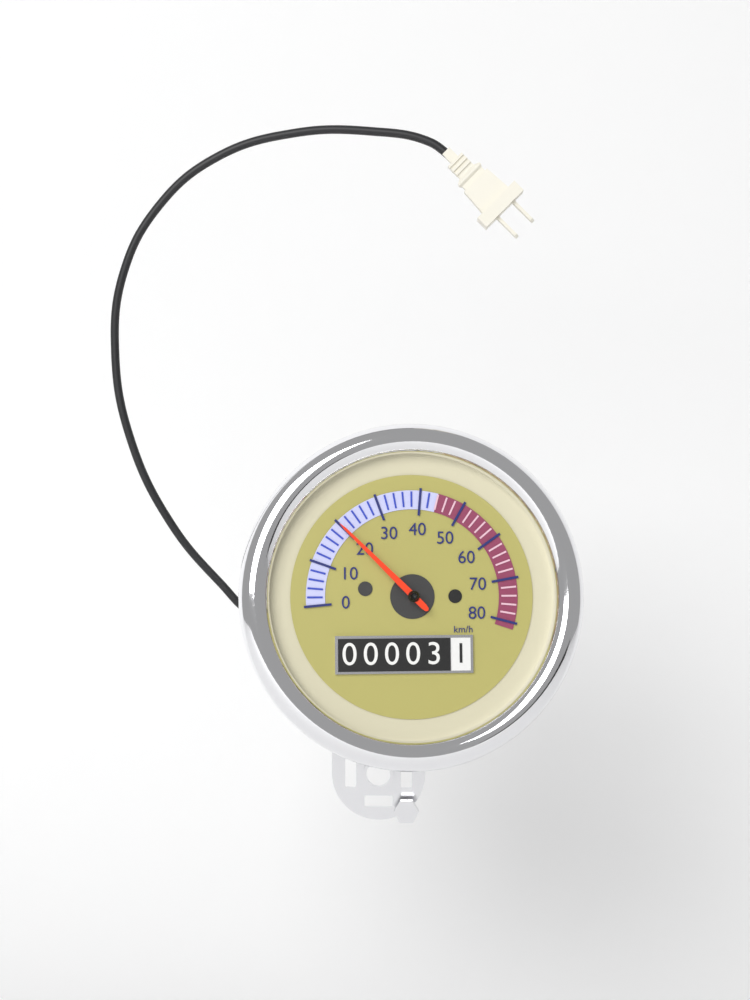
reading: 20 km/h
